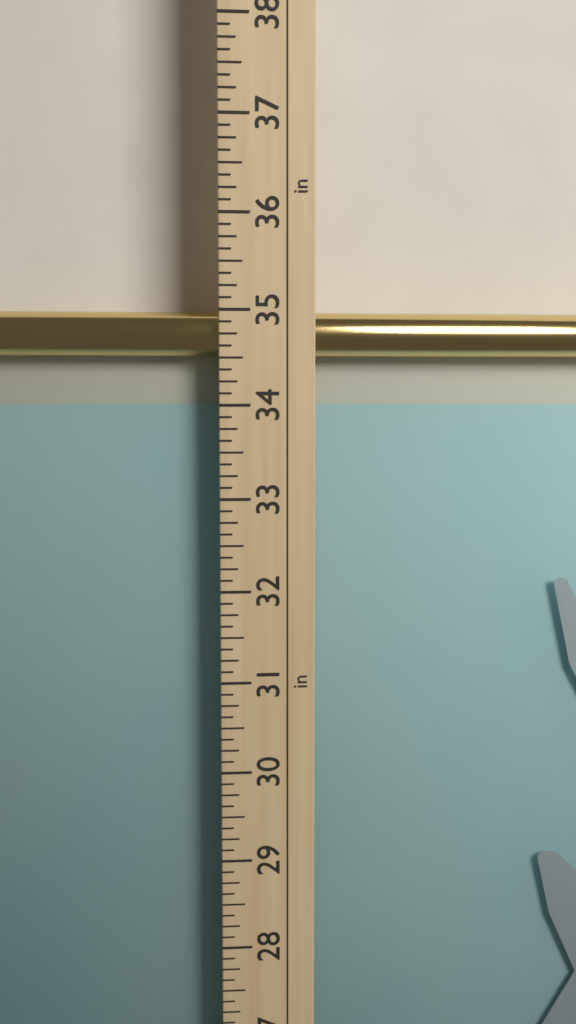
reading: 35.000 in
